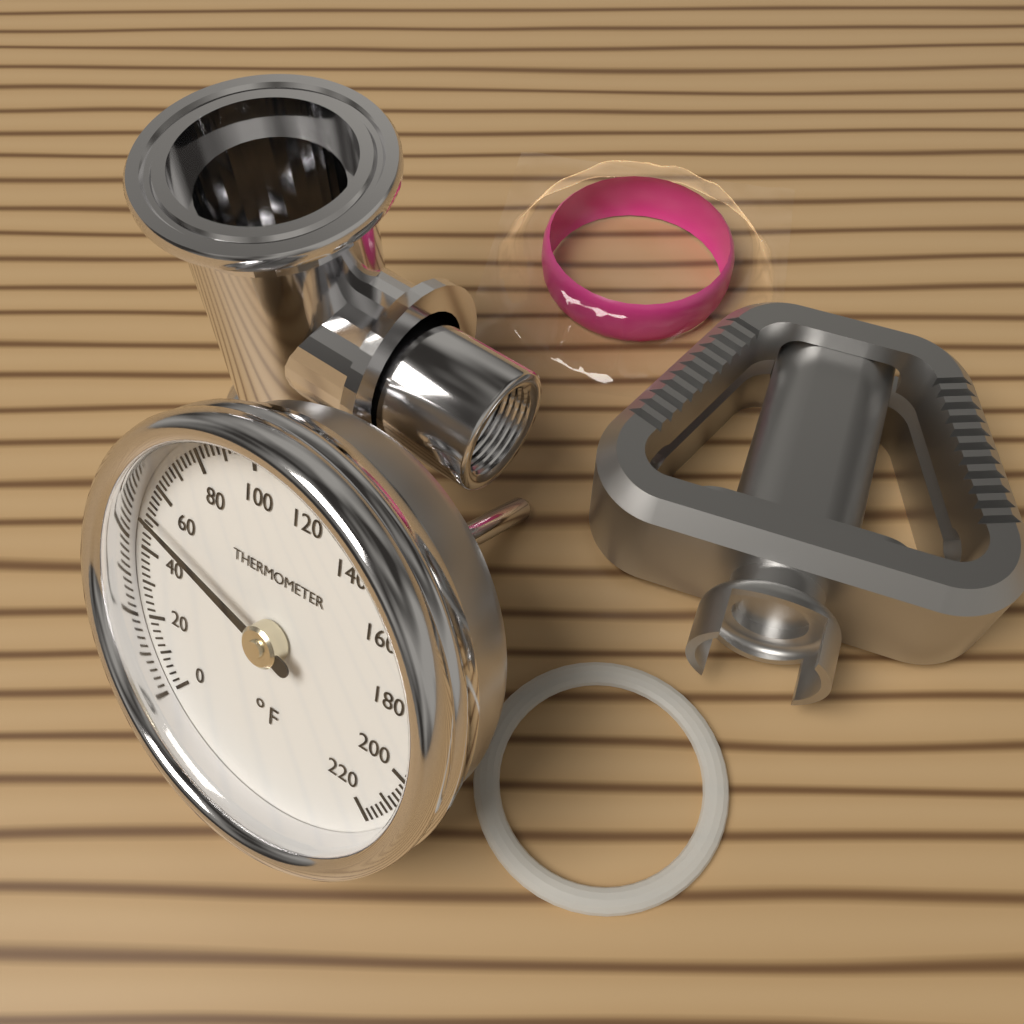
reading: 52 °F
